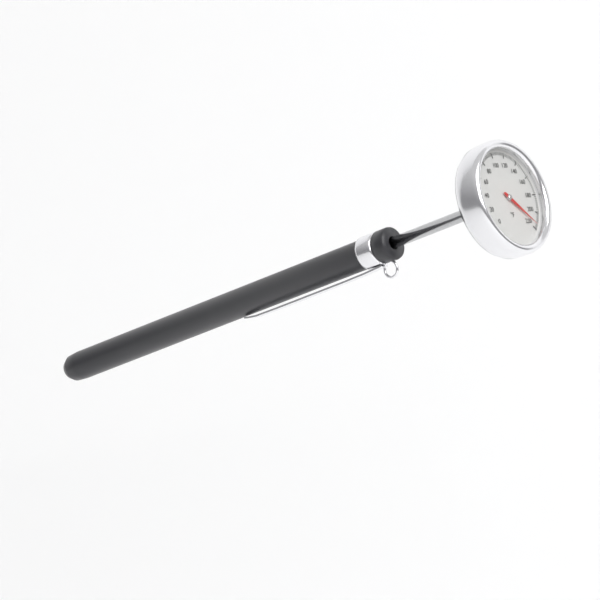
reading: 214 °F
